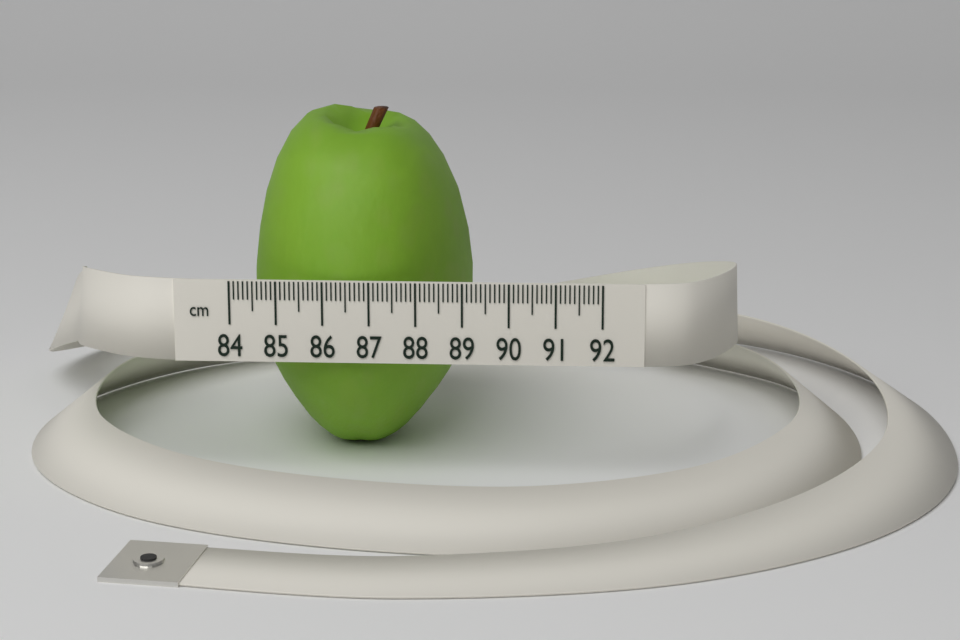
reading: 89.0 cm
